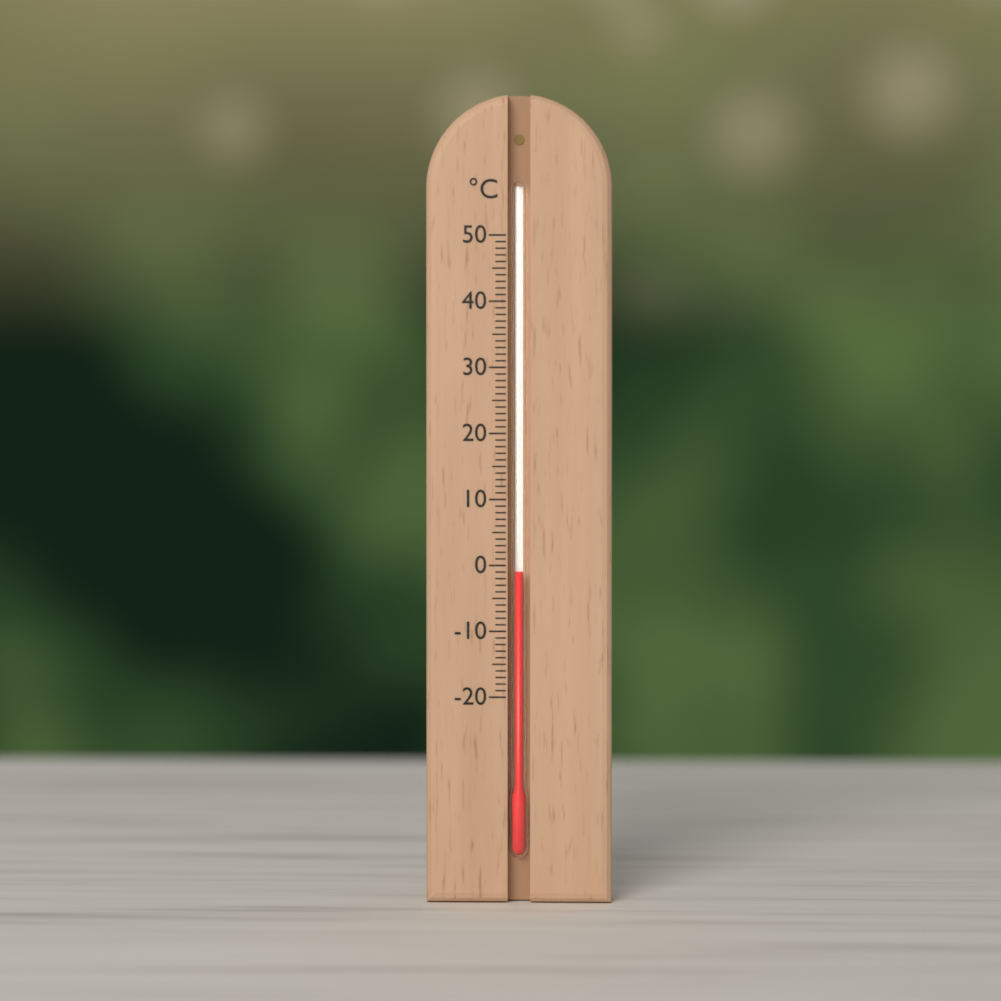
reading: -1 °C
